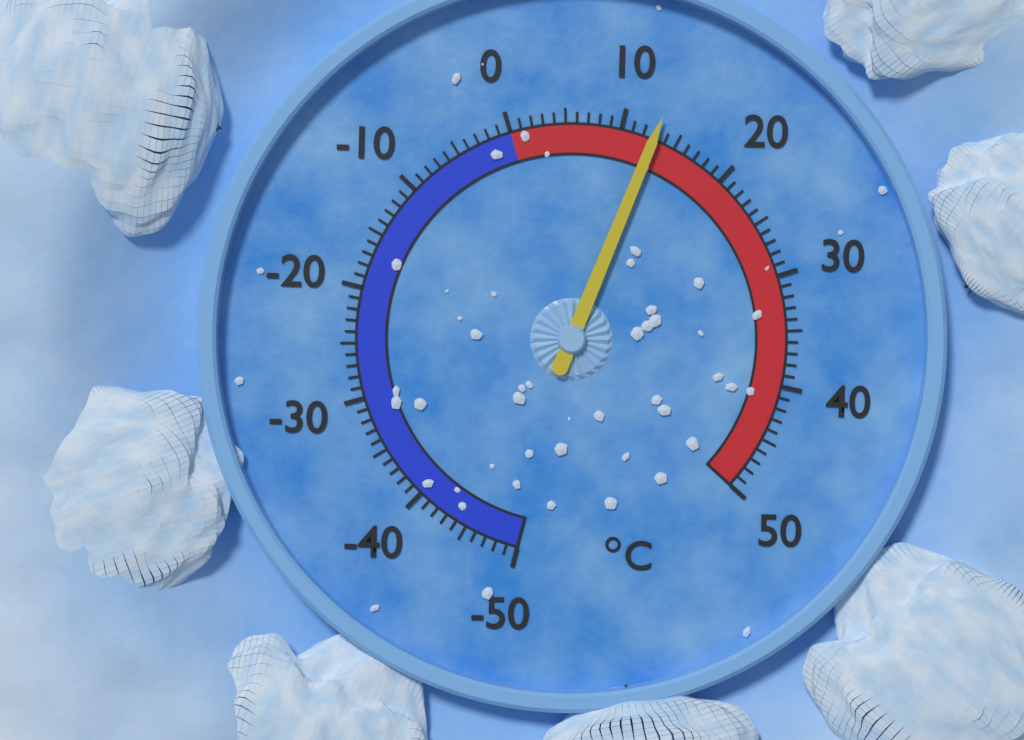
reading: 13 °C
